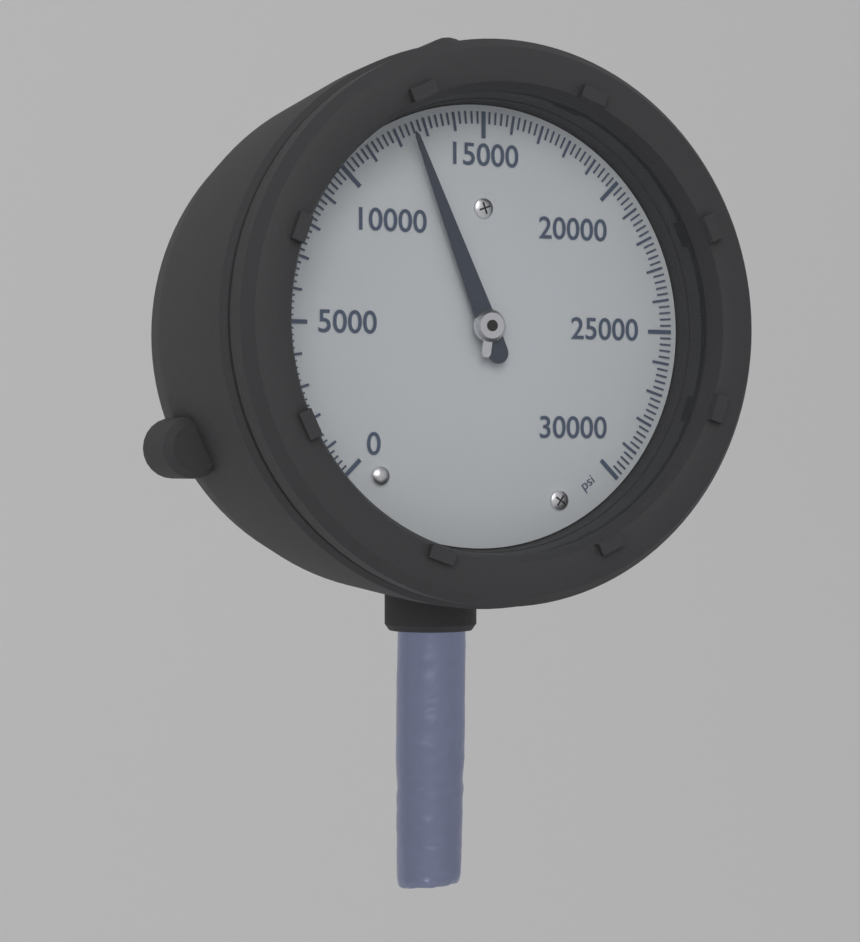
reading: 12500 psi
